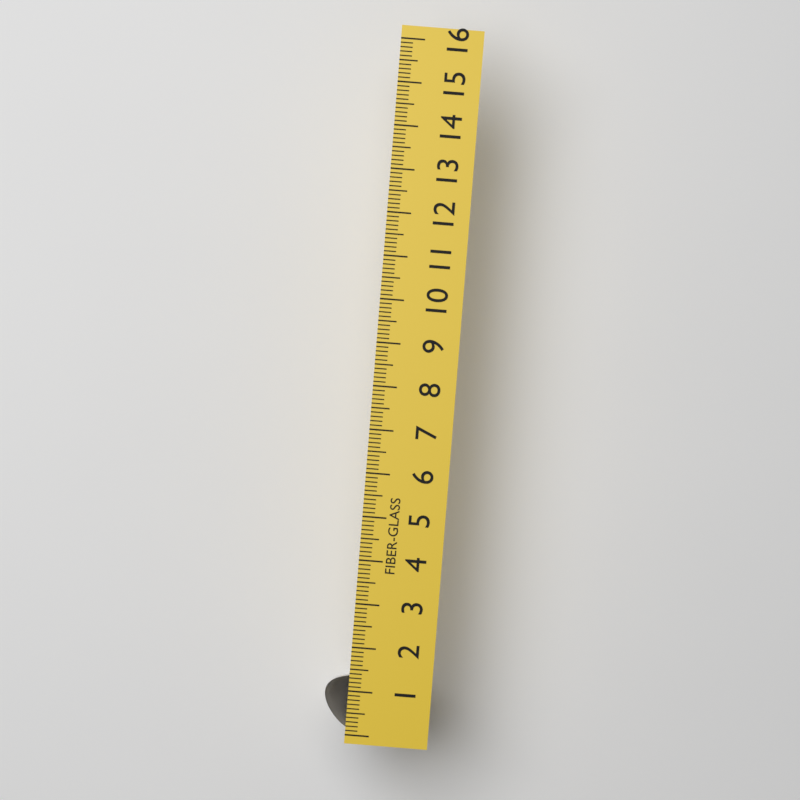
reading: 1.4 (no unit)
